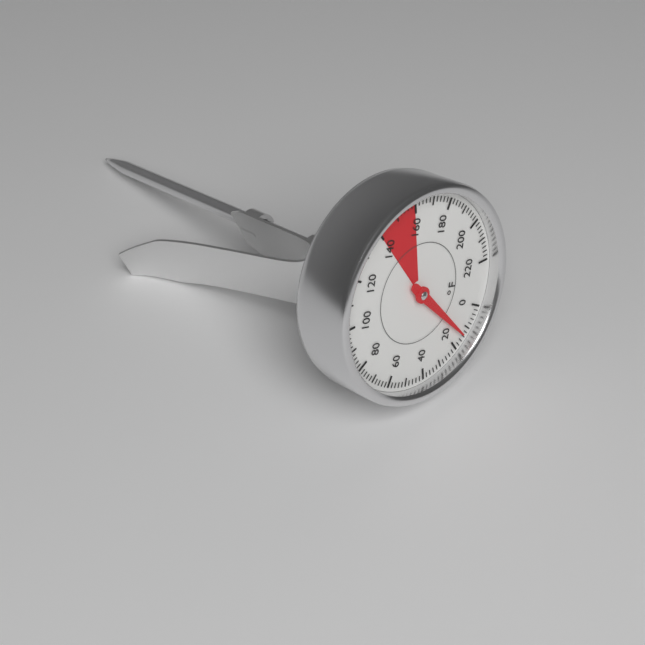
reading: 14 °F
